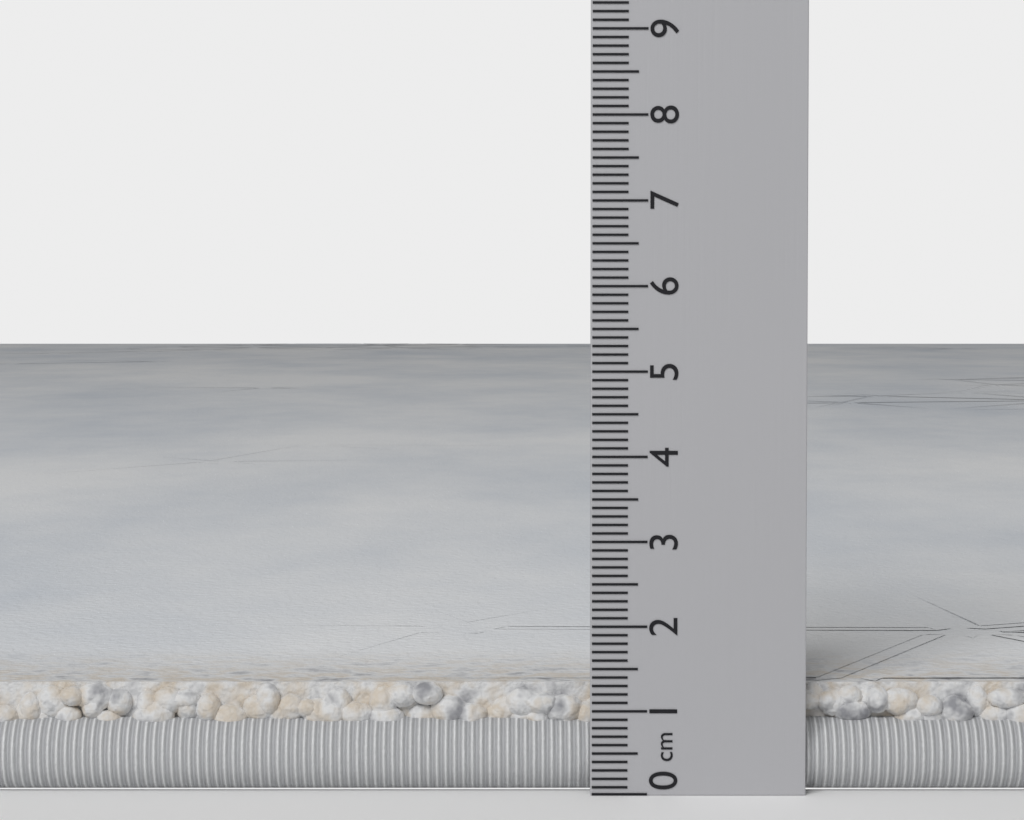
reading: 1.3 cm
